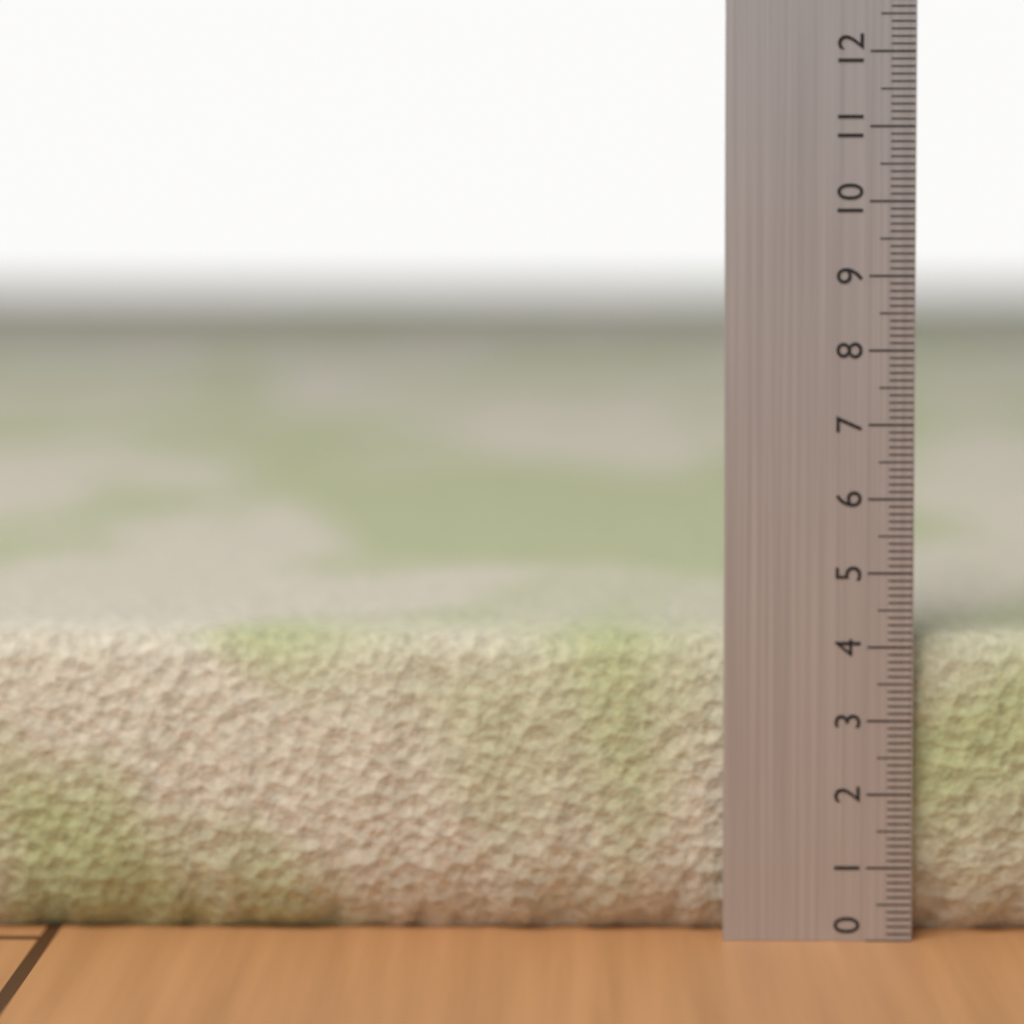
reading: 4.1 (no unit)
